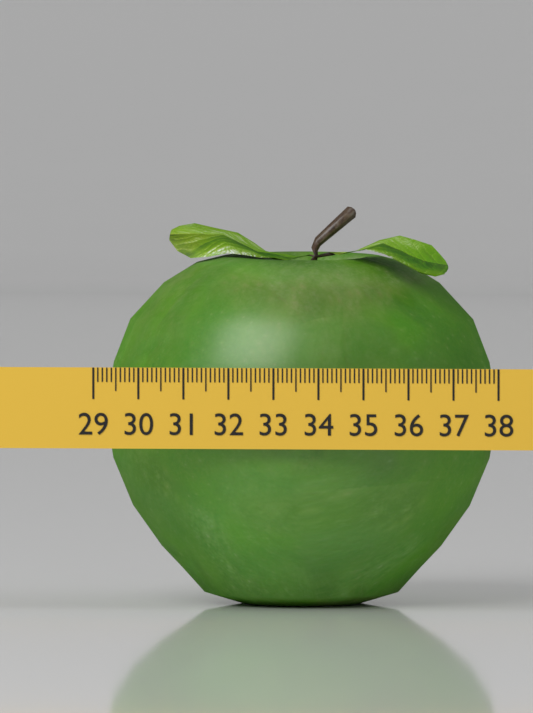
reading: 37.7 (no unit)
